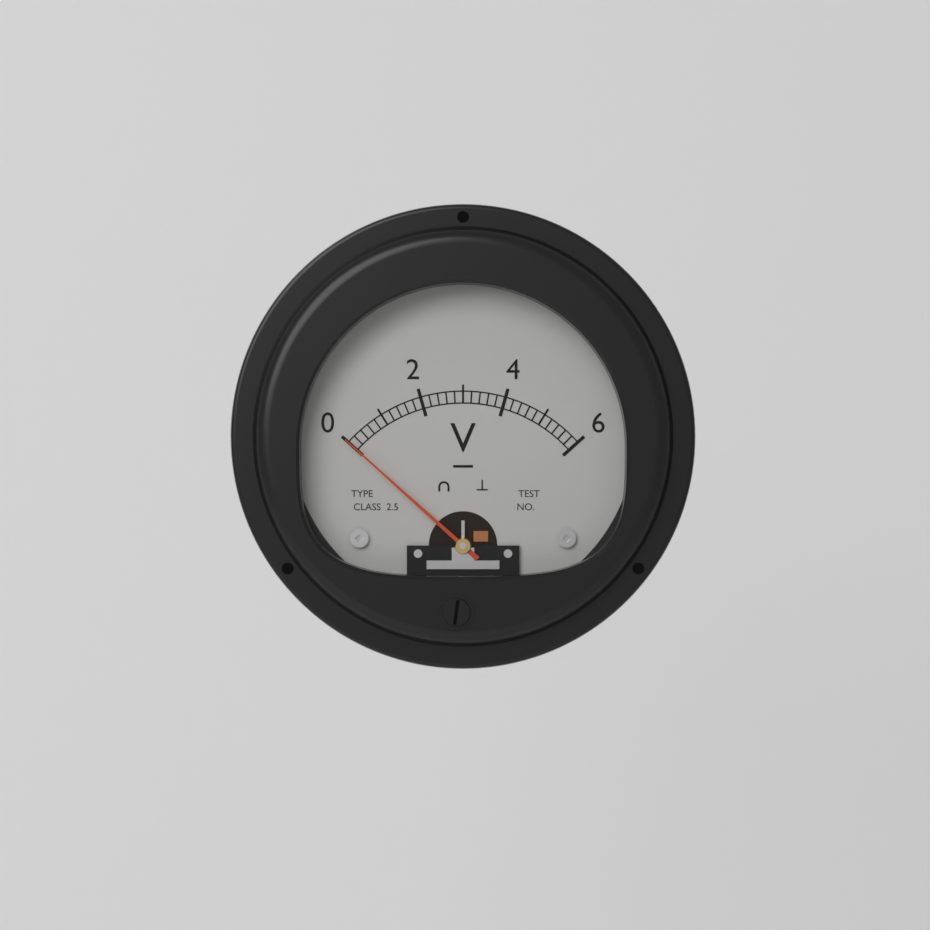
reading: 0.0 V
